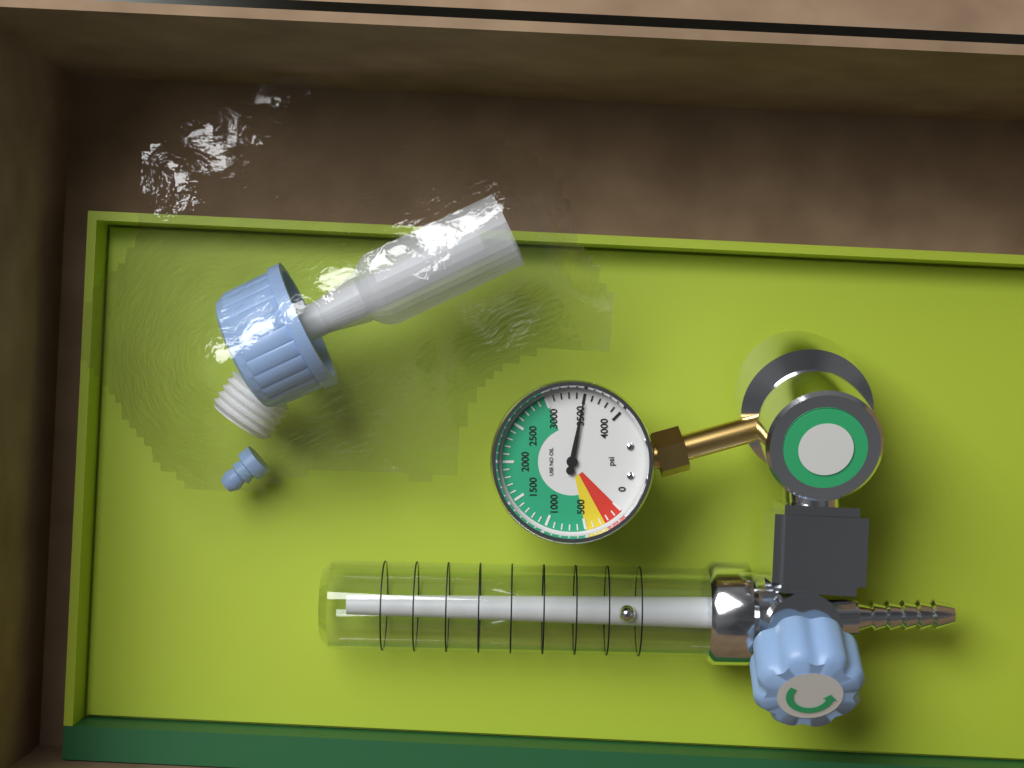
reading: 3500 psi
